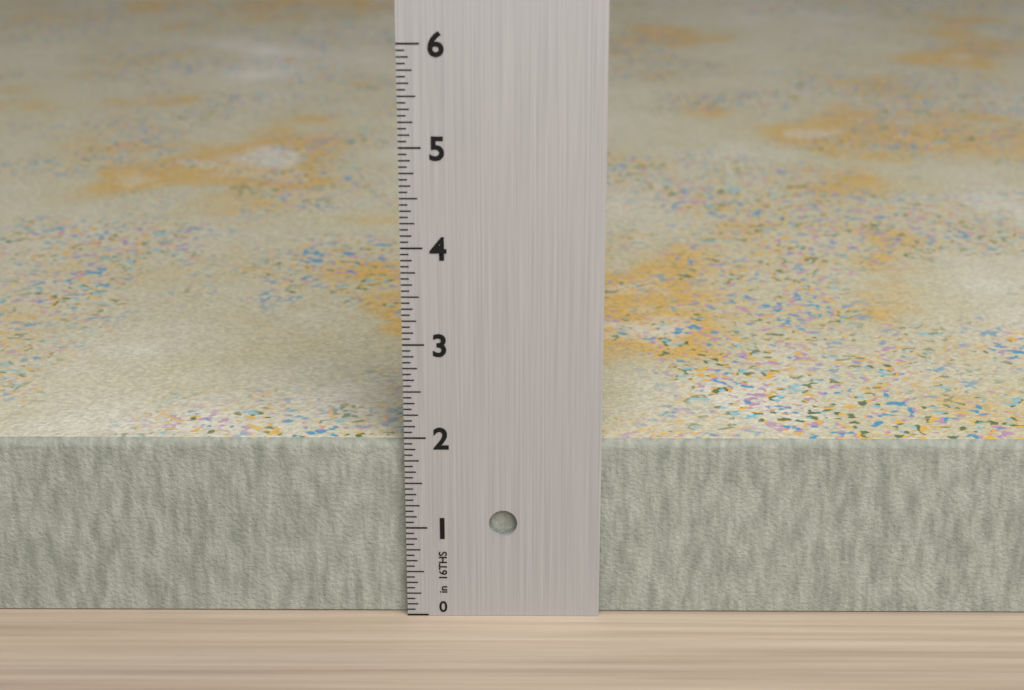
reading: 1.9375 in
